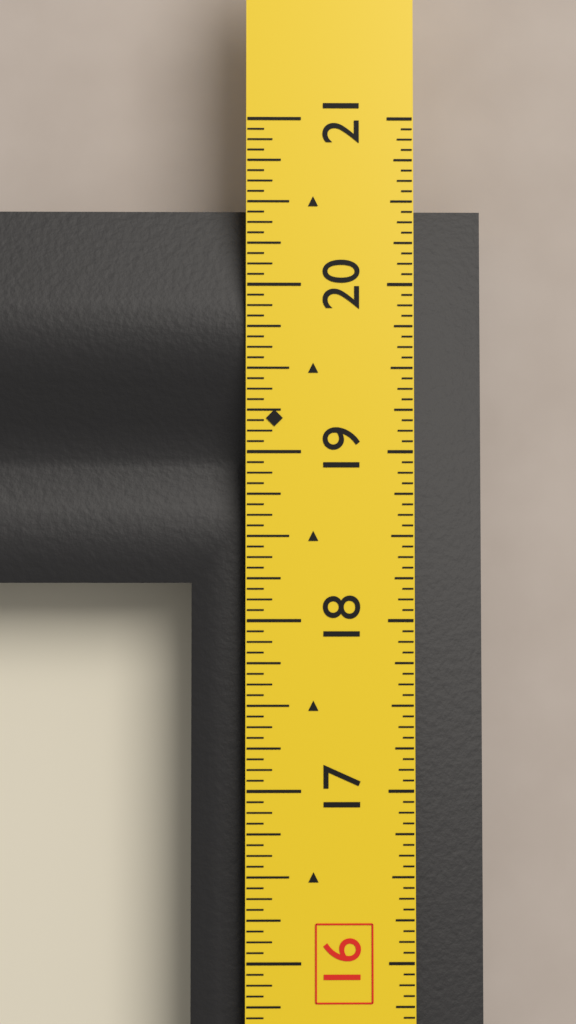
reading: 20.5000 in
